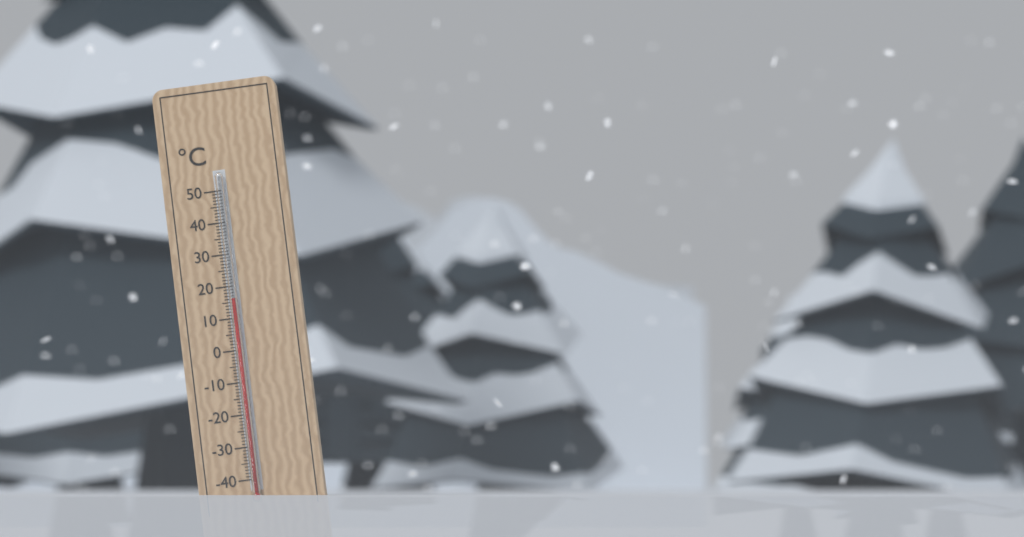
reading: 16 °C
